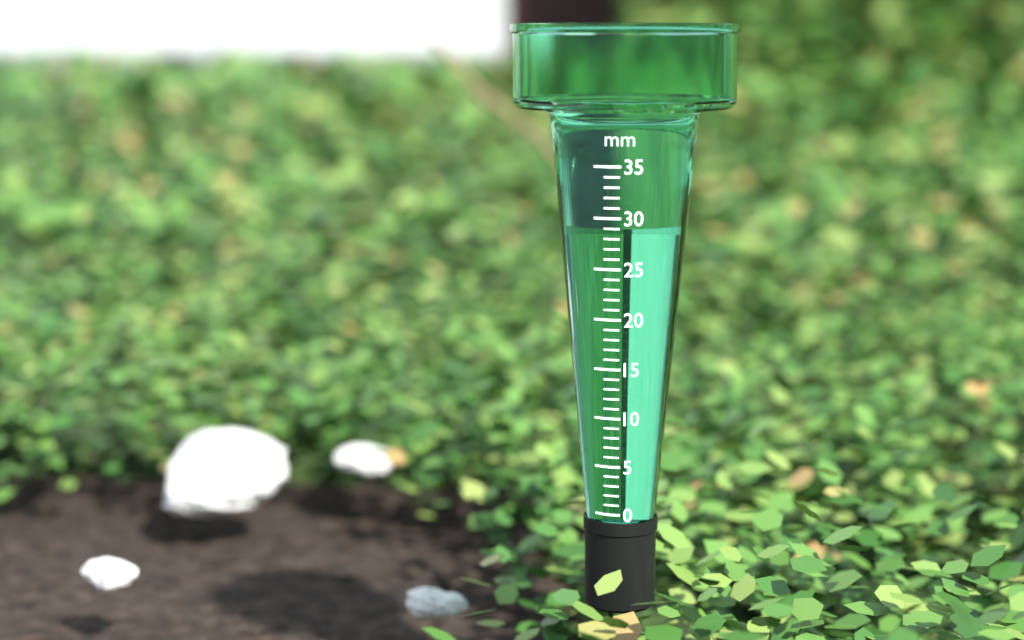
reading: 29 mm
